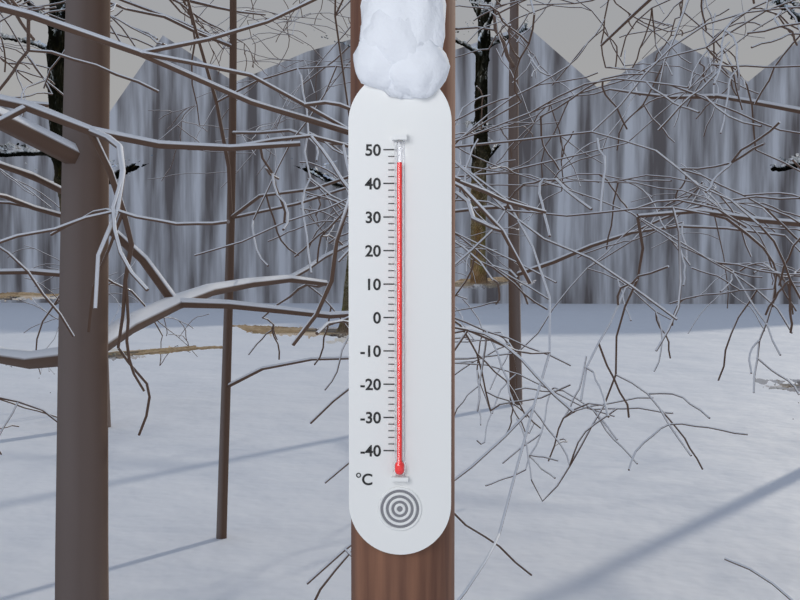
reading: 46 °C
